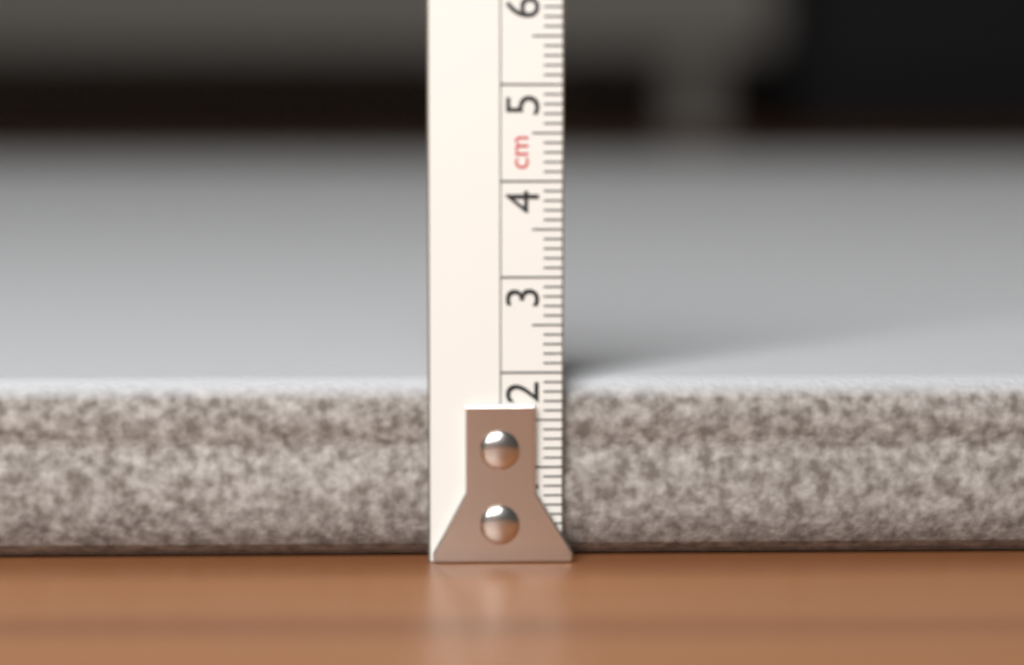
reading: 1.9 cm
